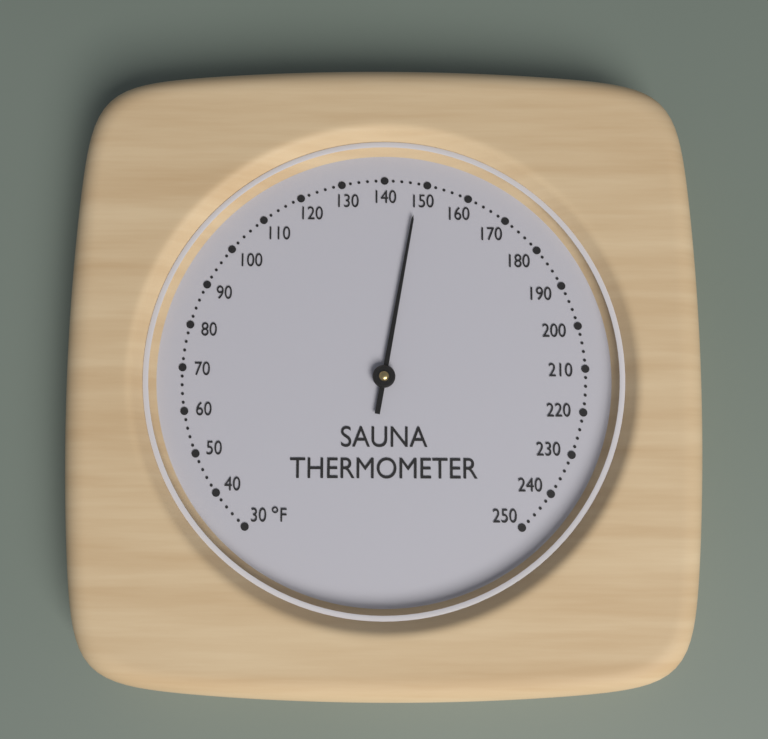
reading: 148 °F
